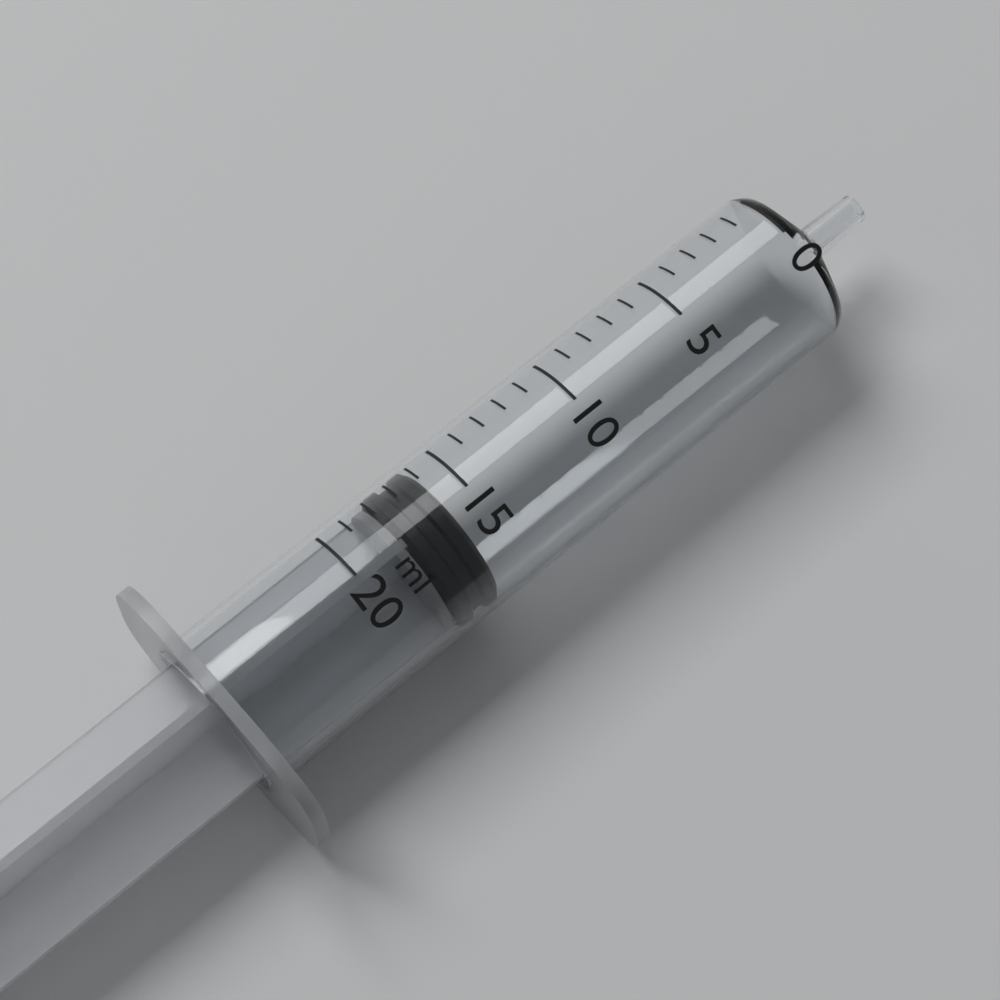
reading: 16 ml
